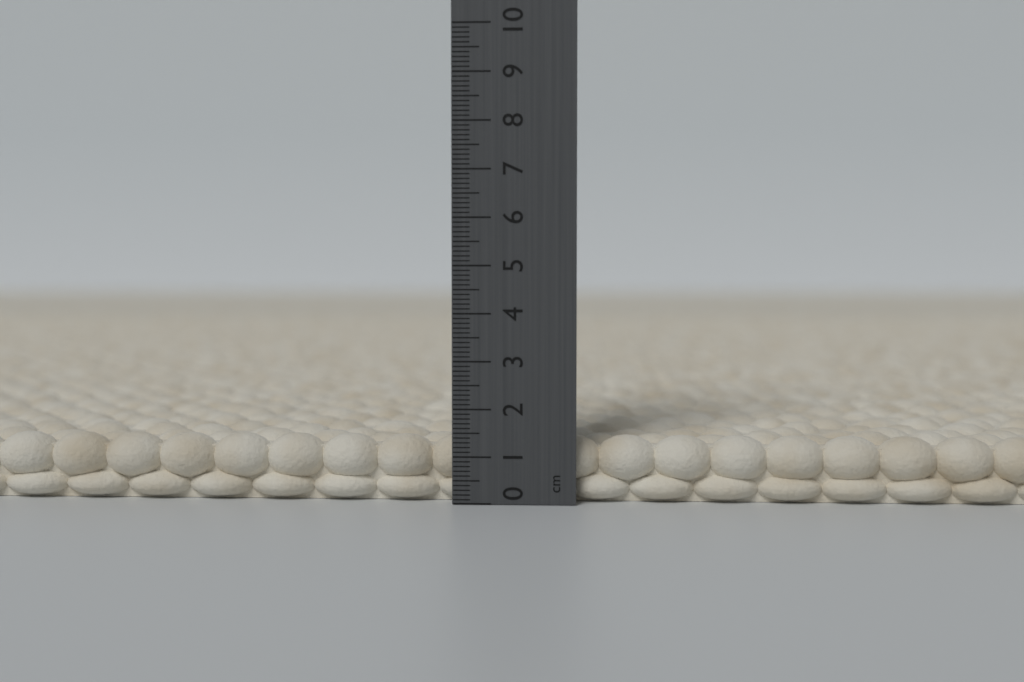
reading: 1.4 cm
